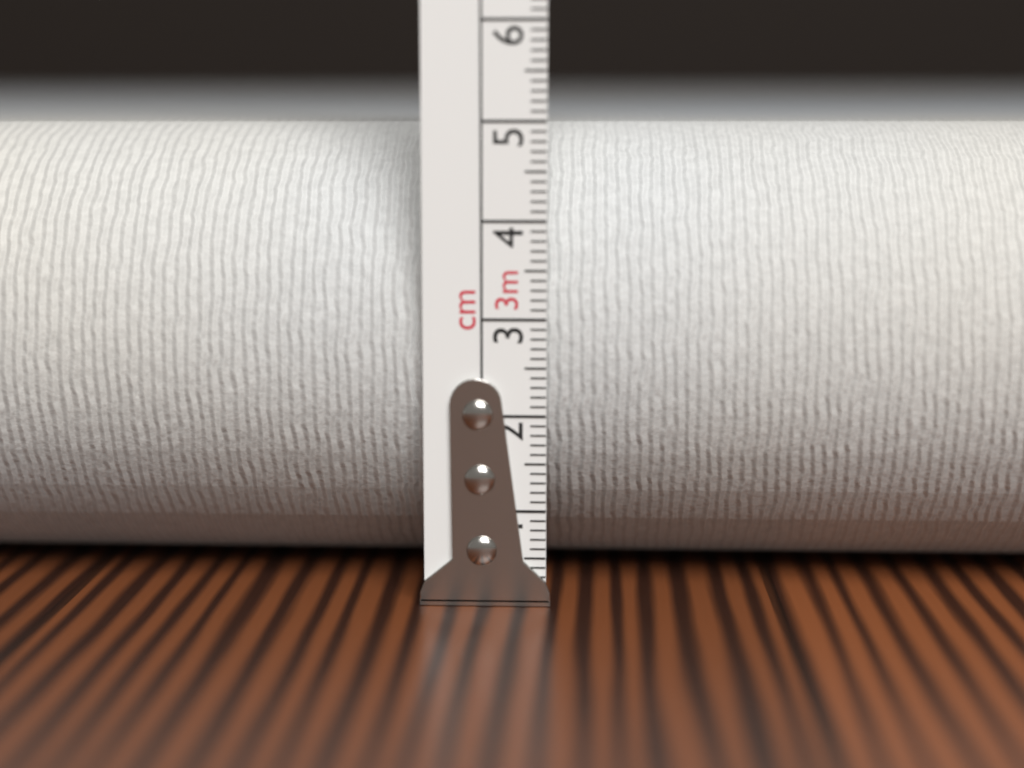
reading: 5.0 cm
